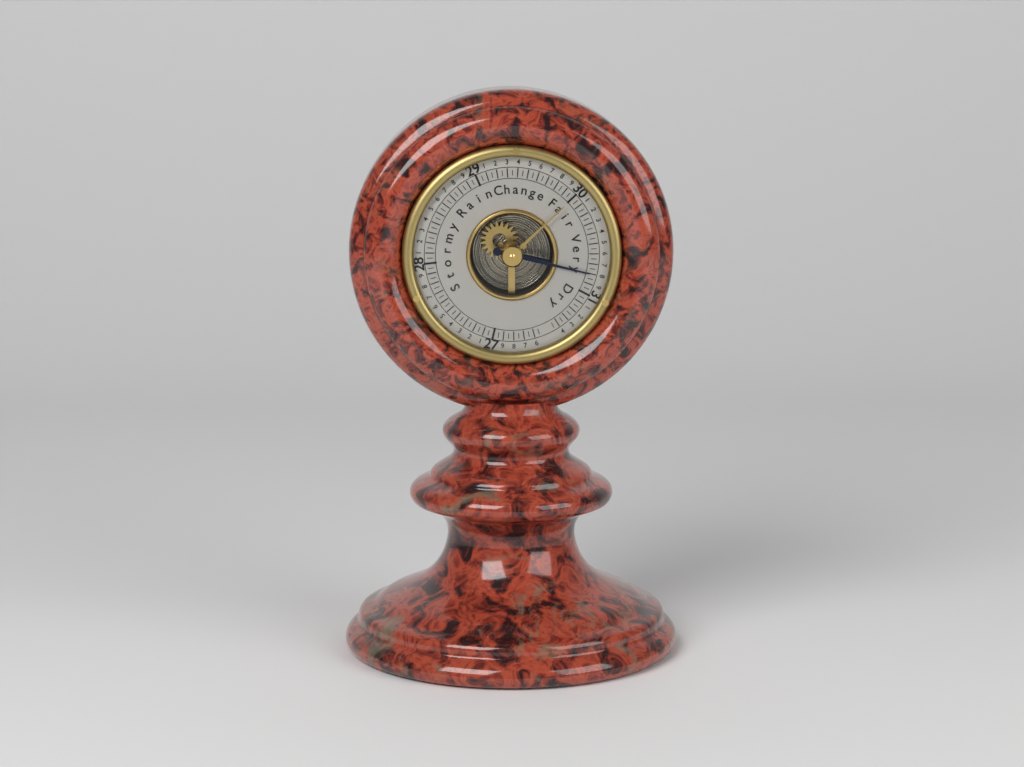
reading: 30.80 (no unit)
